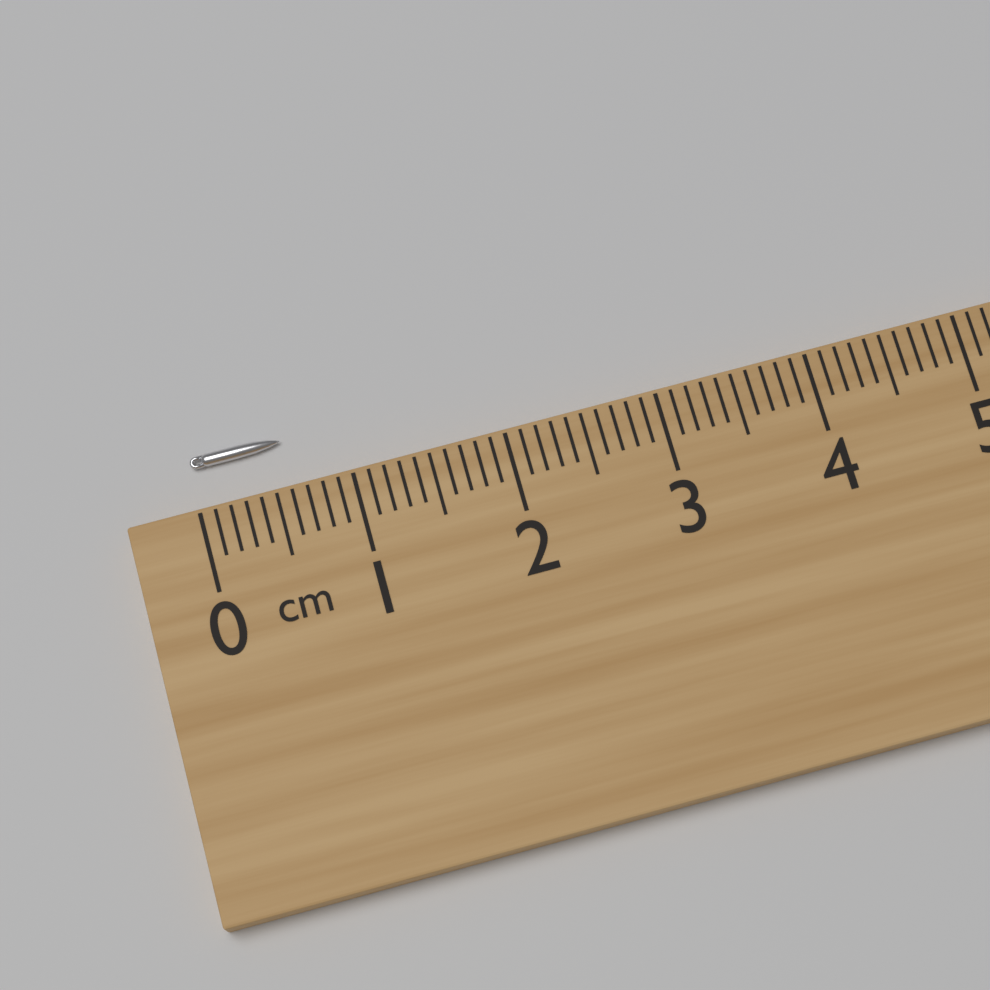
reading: 0.6 cm
